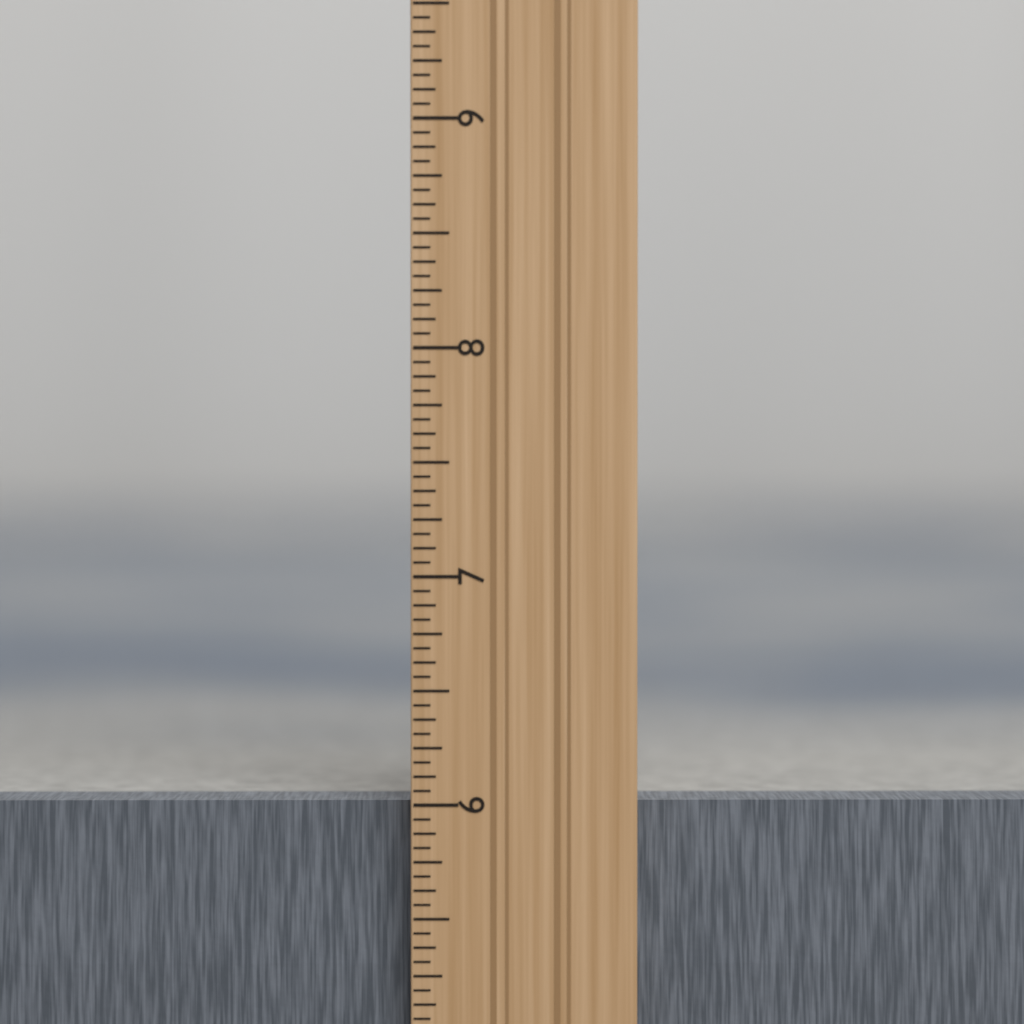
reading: 6.0000 in
